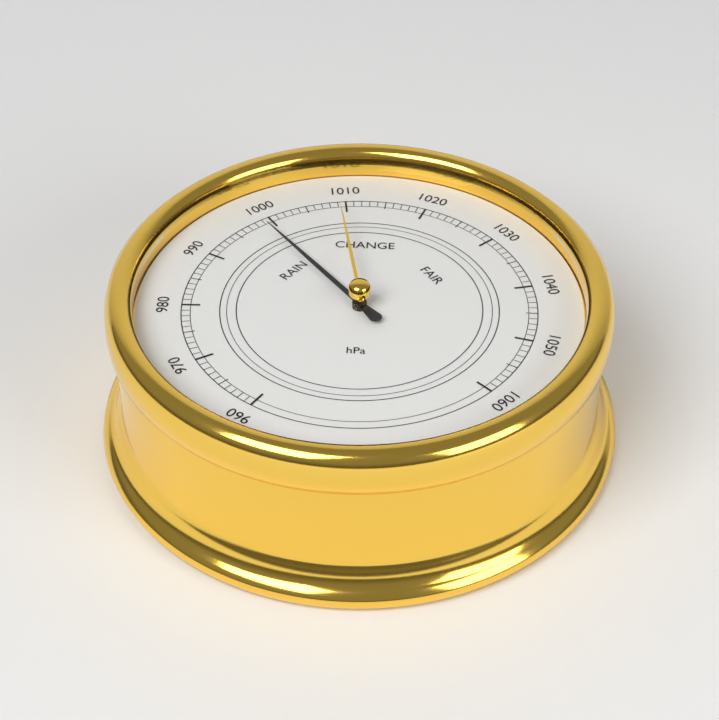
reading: 999 hPa
